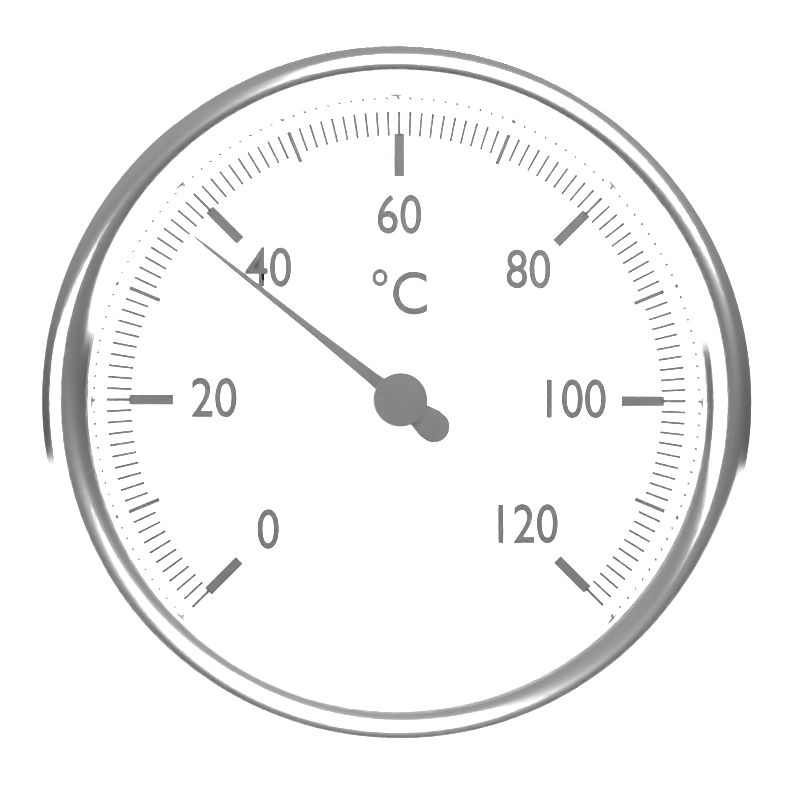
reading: 37 °C
